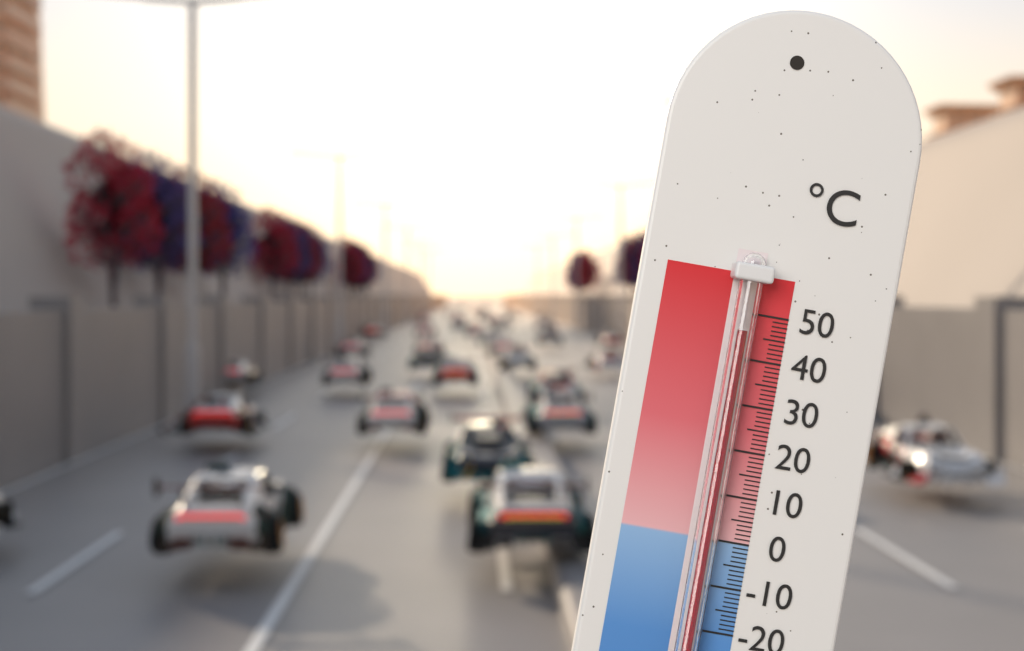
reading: 46 °C
